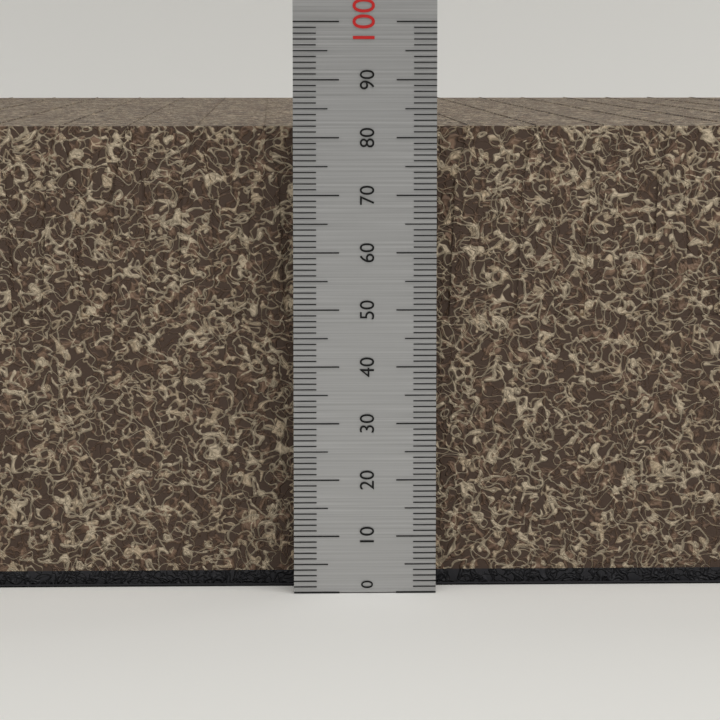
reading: 82 (no unit)
